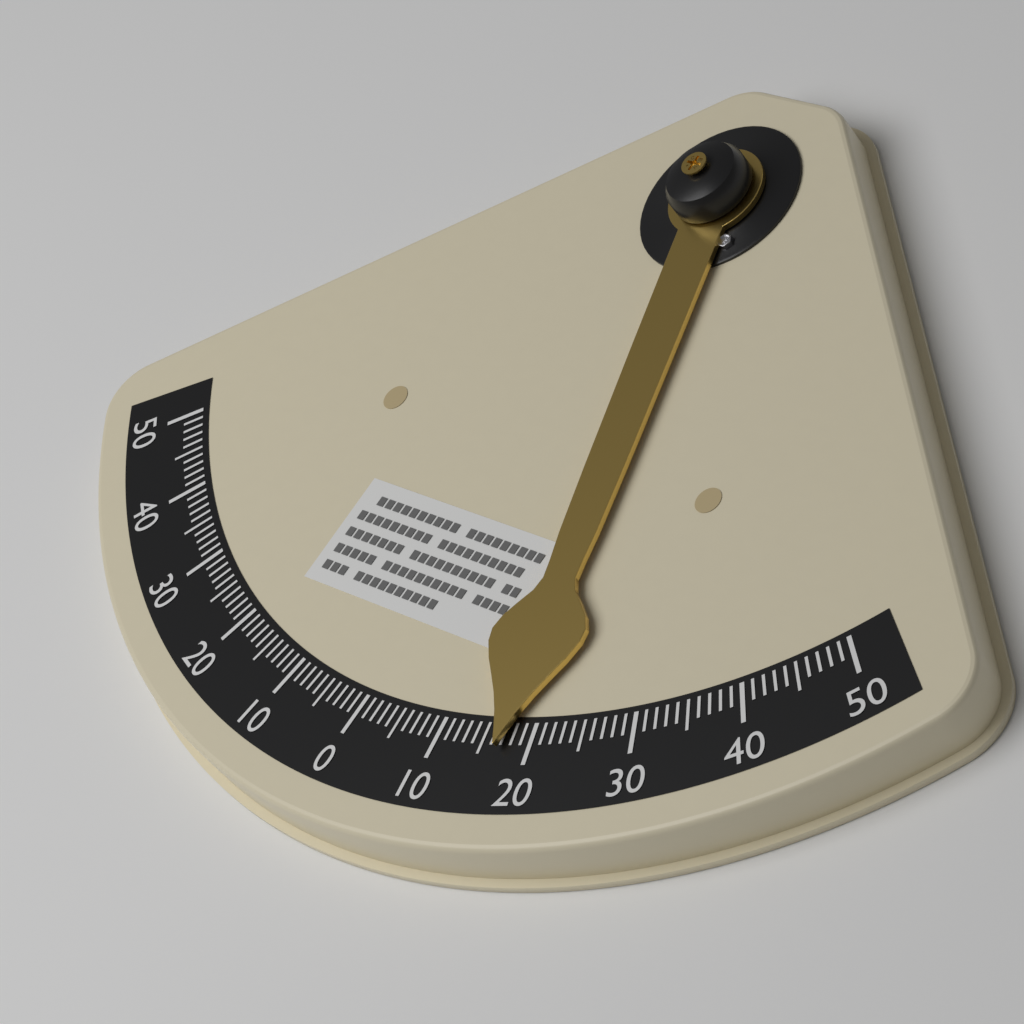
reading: 17 °
